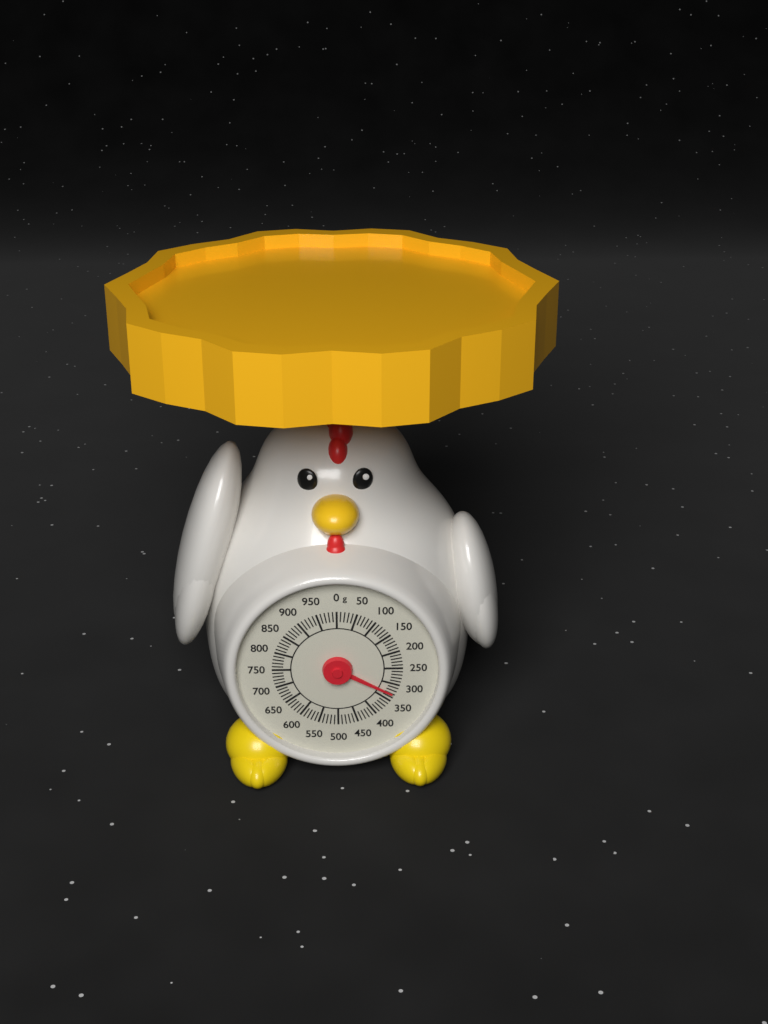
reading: 330 g
